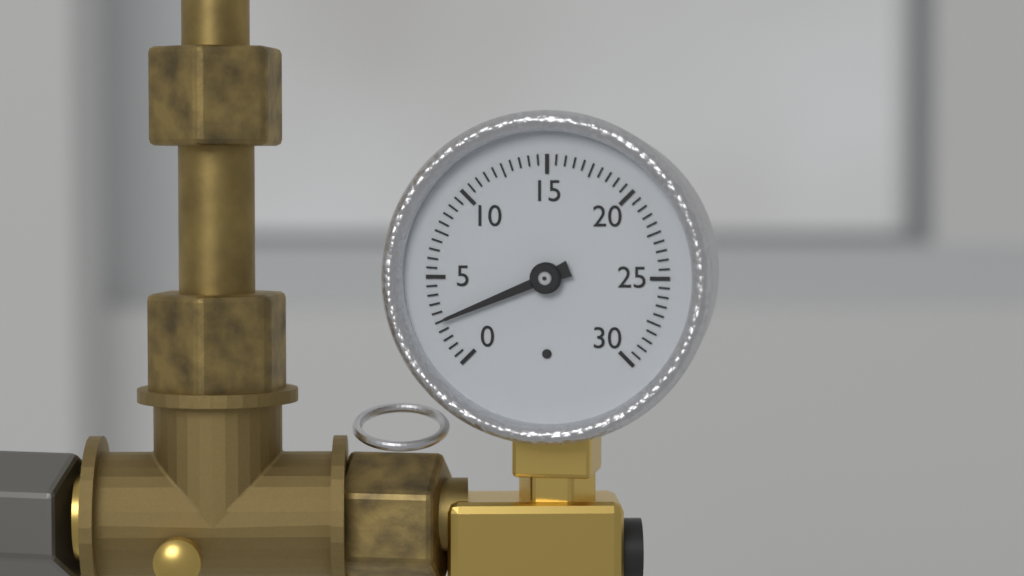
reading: 2.5 (no unit)
